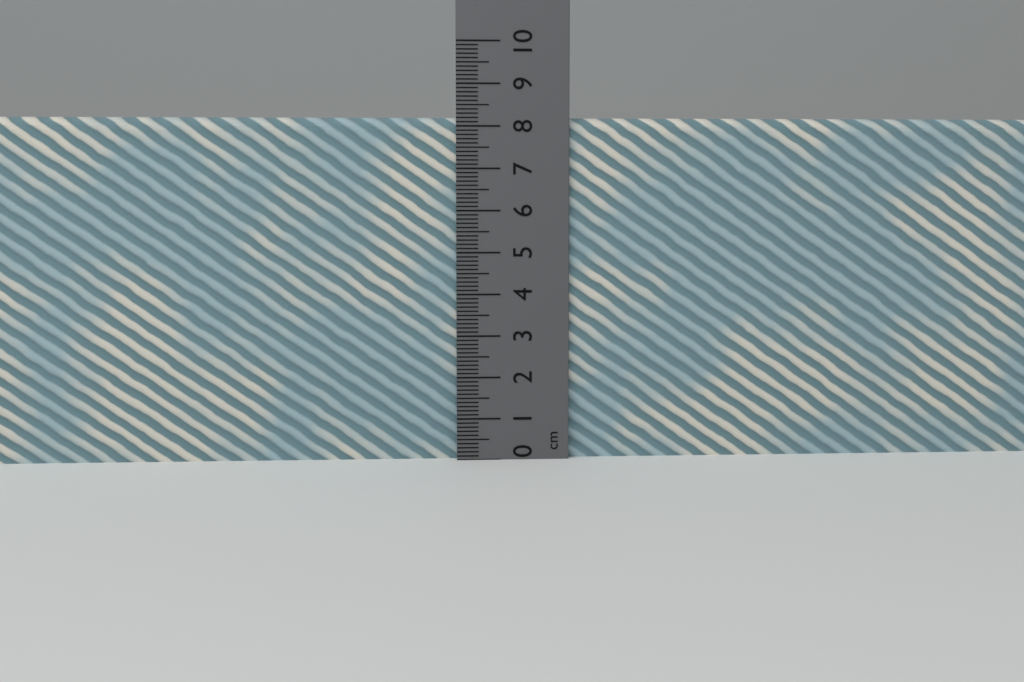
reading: 8.2 cm
